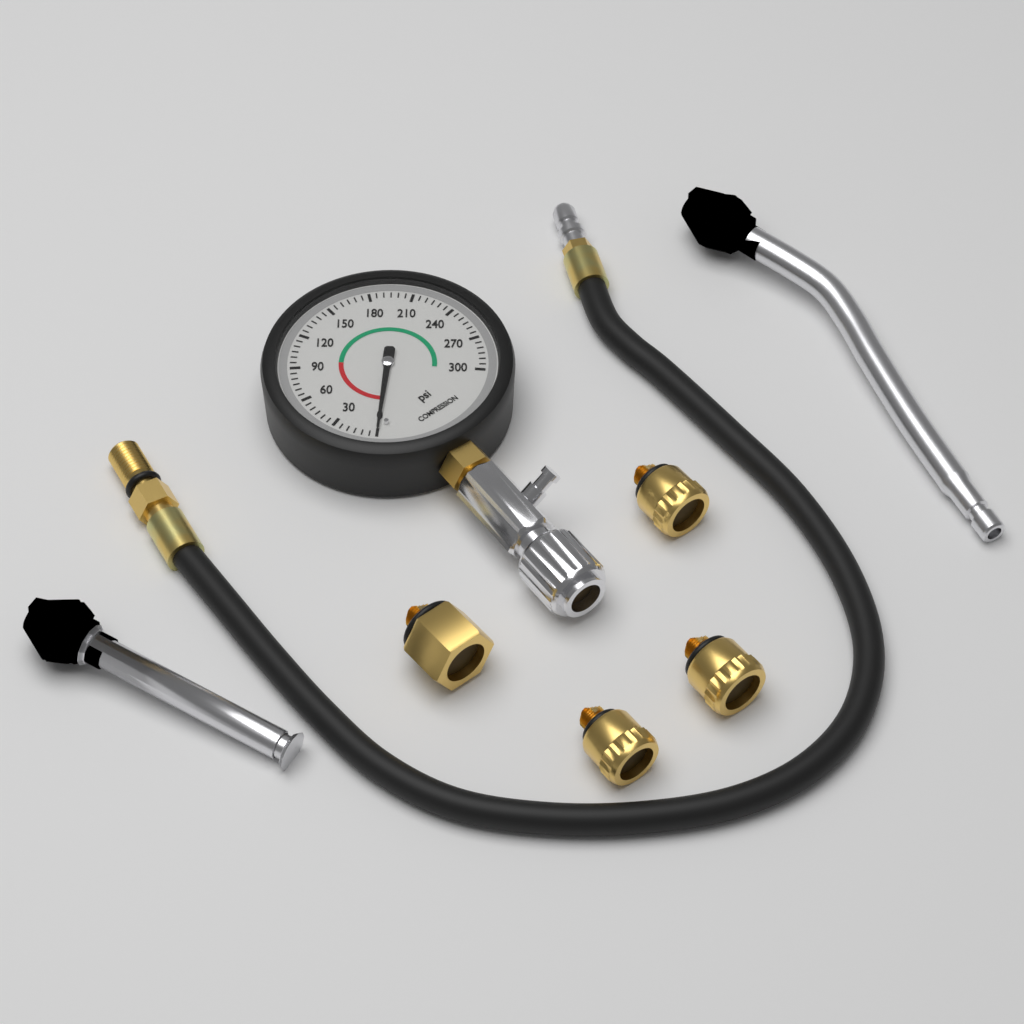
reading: 0 psi
